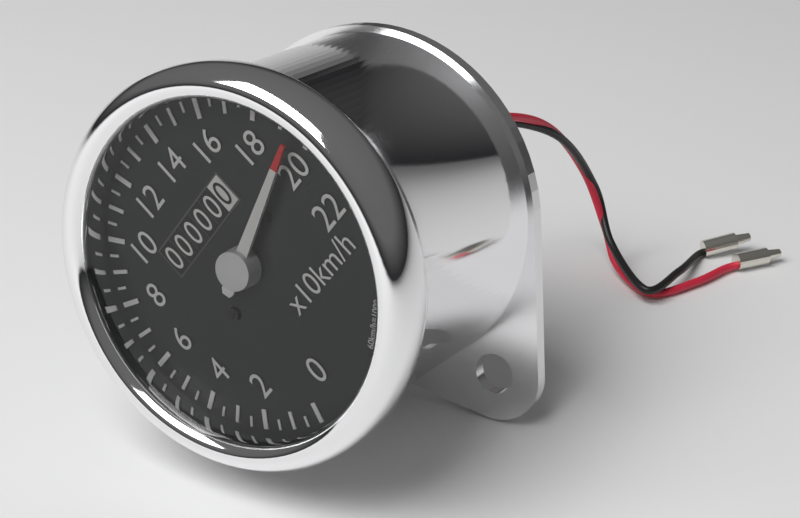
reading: 195 km/h
